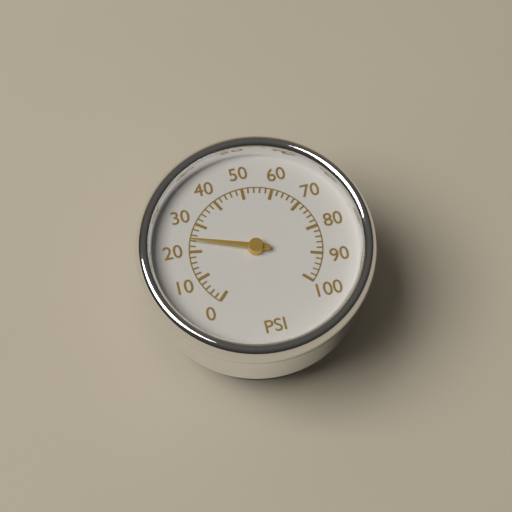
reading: 24 psi
